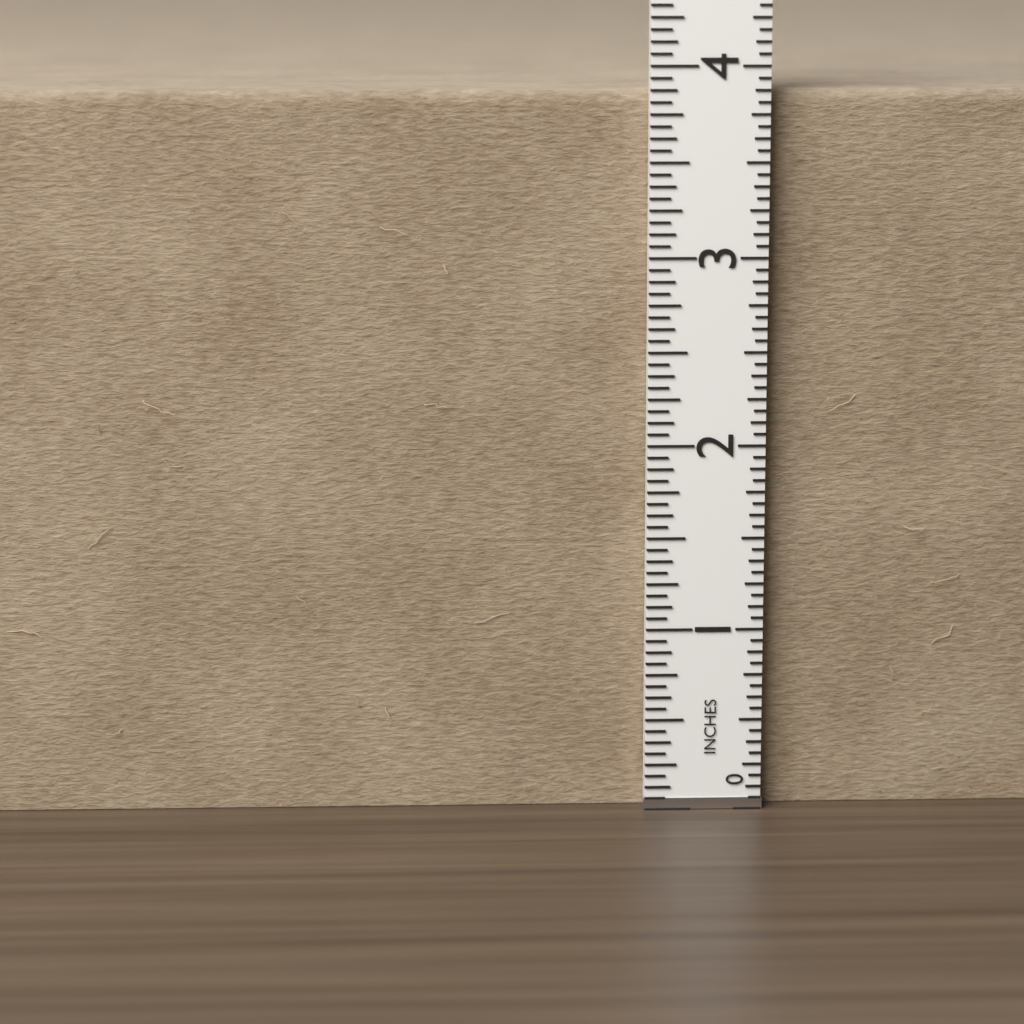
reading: 3.8750 in
